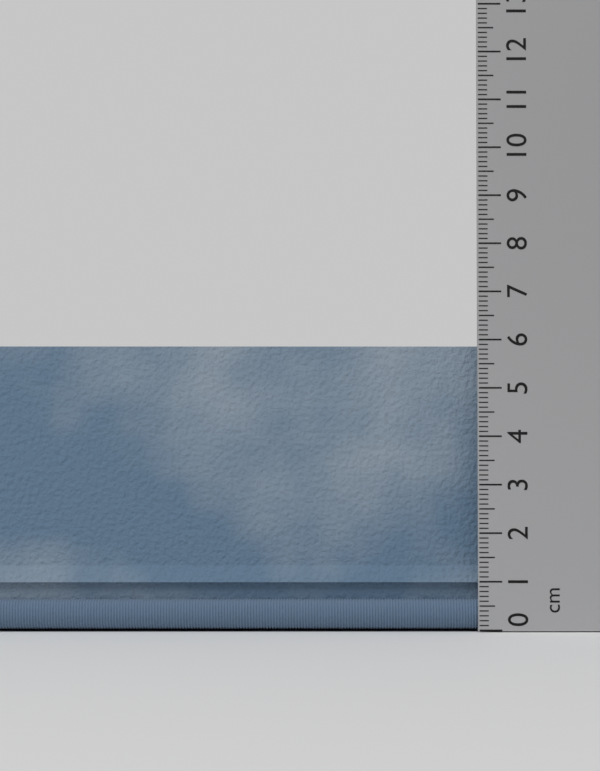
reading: 6.1 cm
